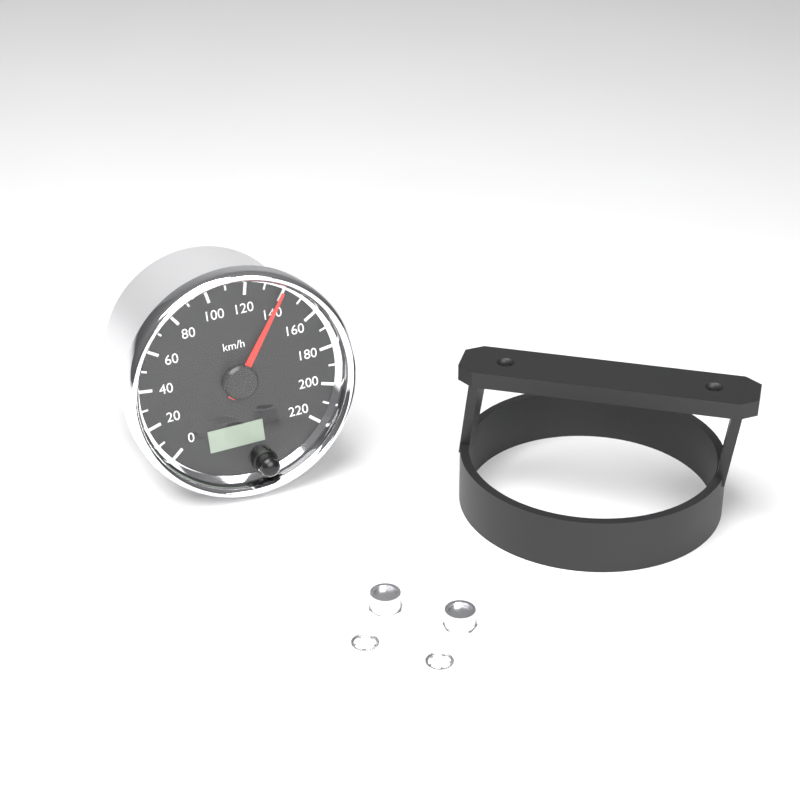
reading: 140 km/h
